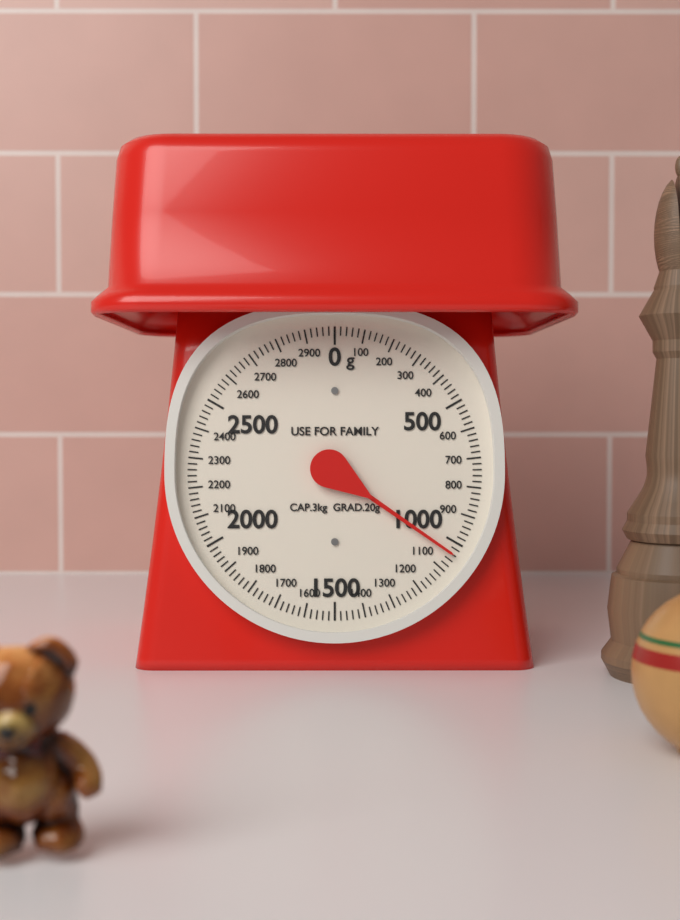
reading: 1040 g
